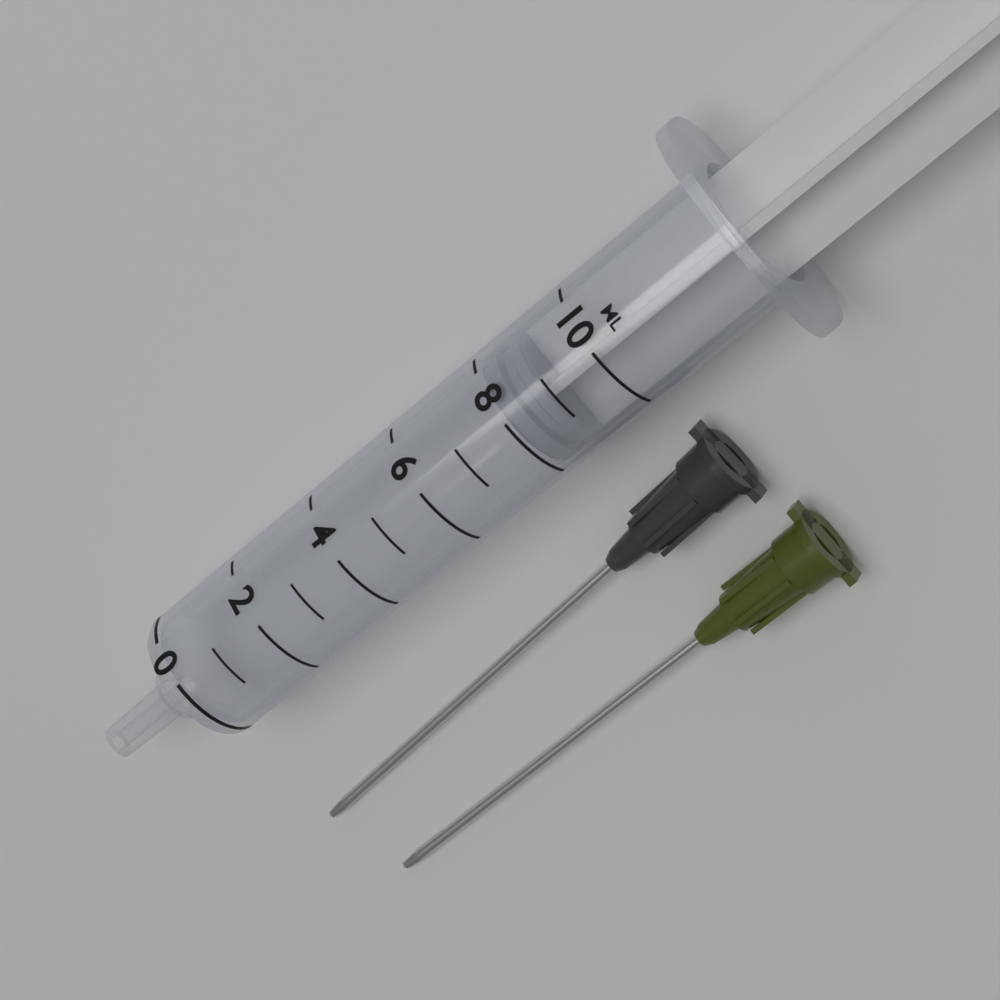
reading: 8 ml
